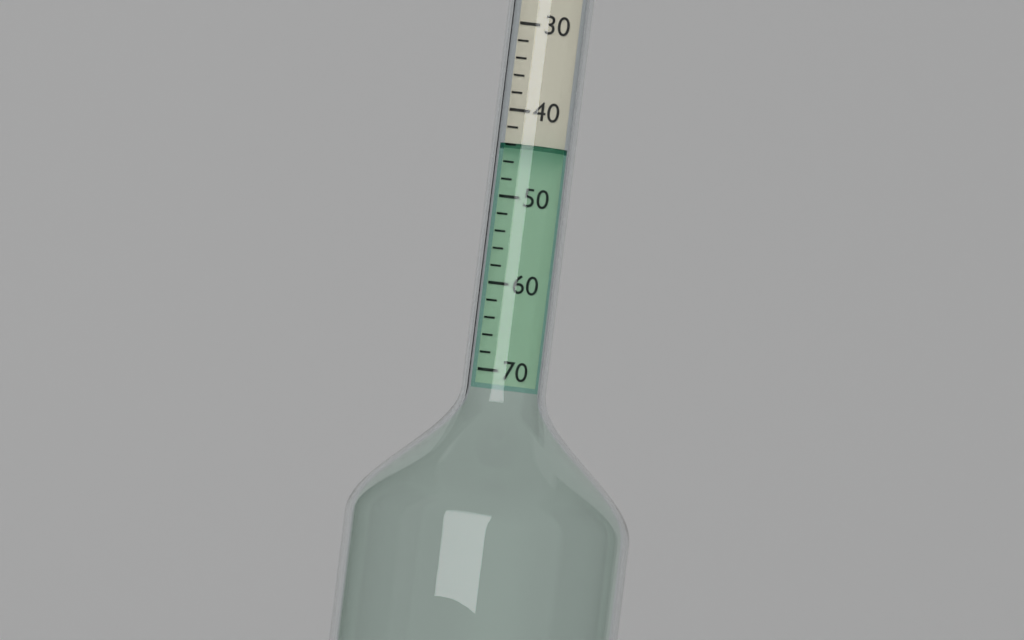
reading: 44 (no unit)
